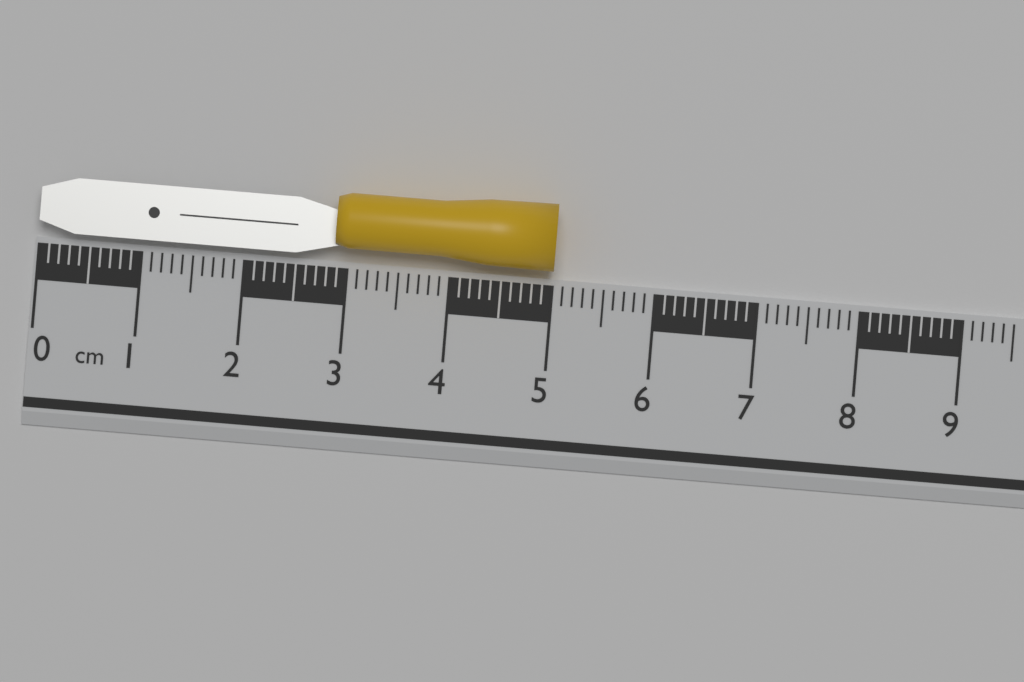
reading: 5.0 cm
